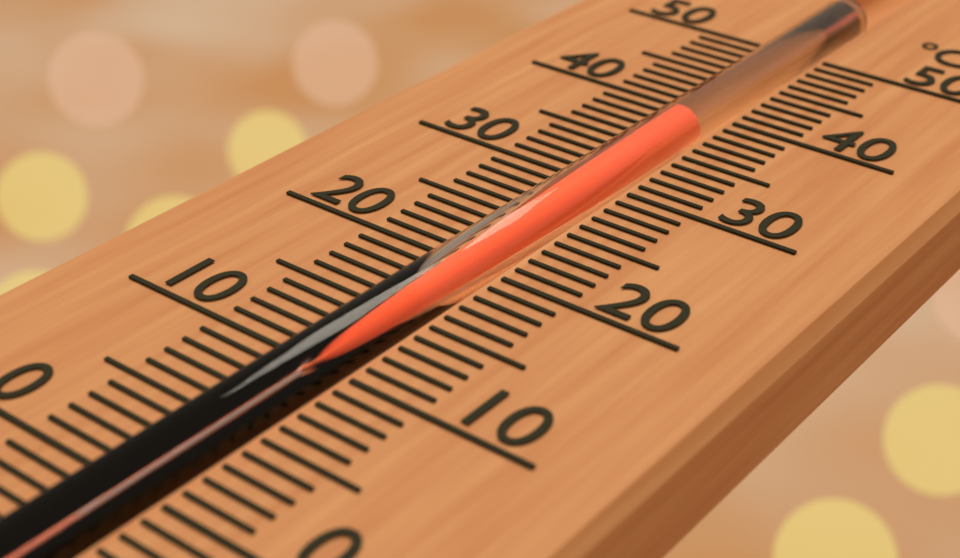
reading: 38 °C
